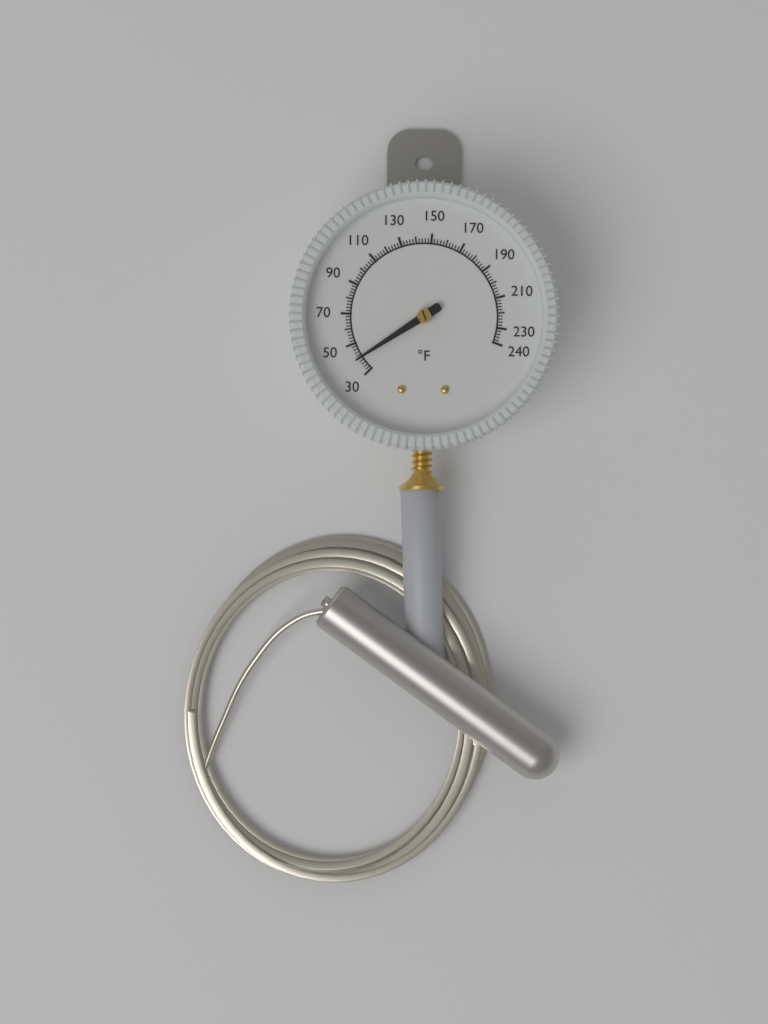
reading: 40 °F
